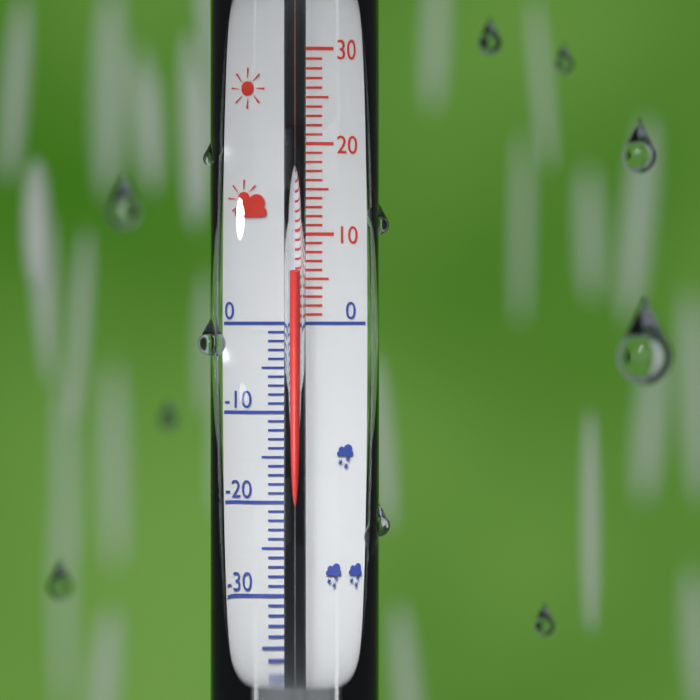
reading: 6 (no unit)
